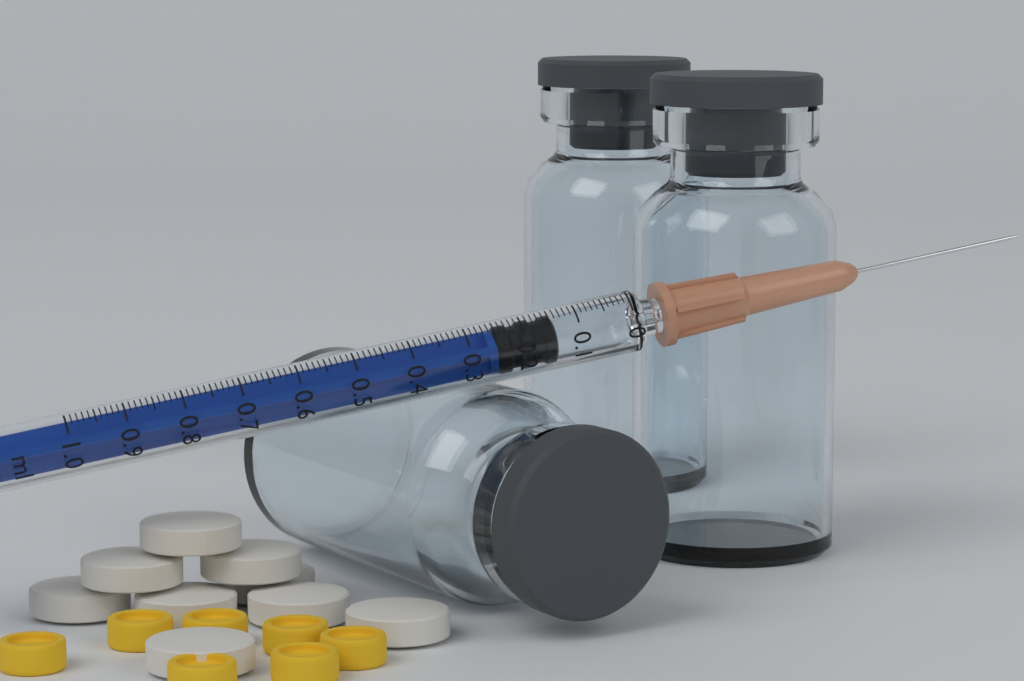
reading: 0.14 ml
